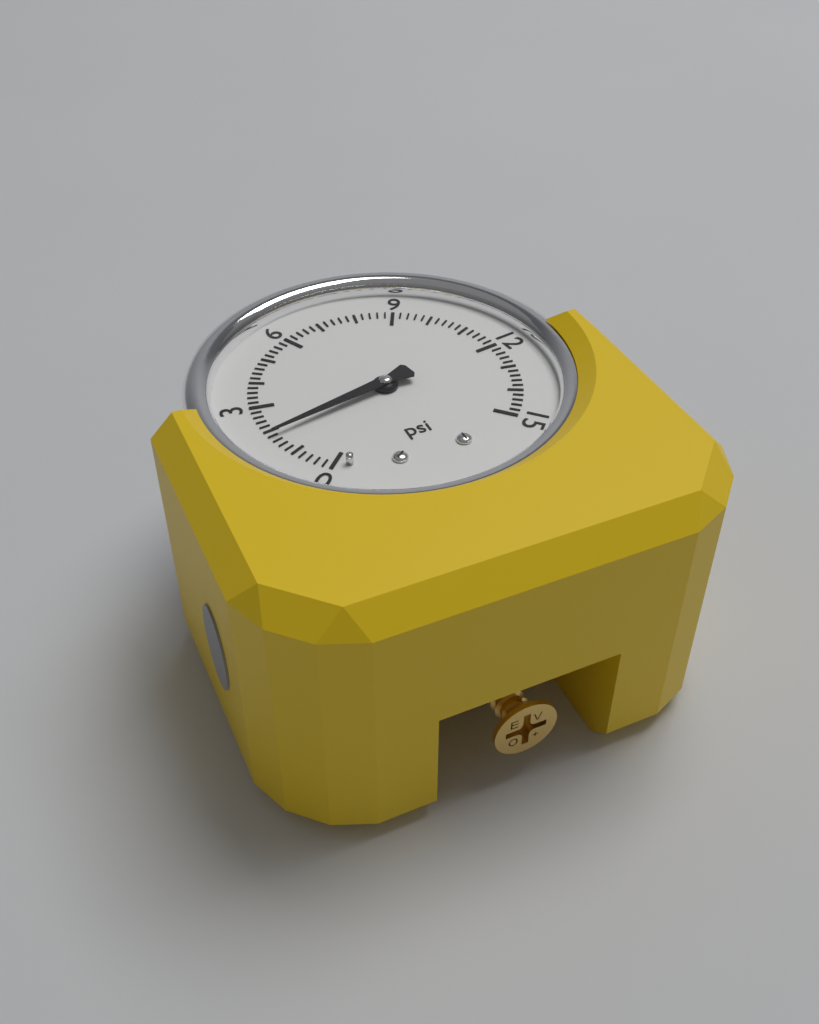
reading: 1.8 psi
